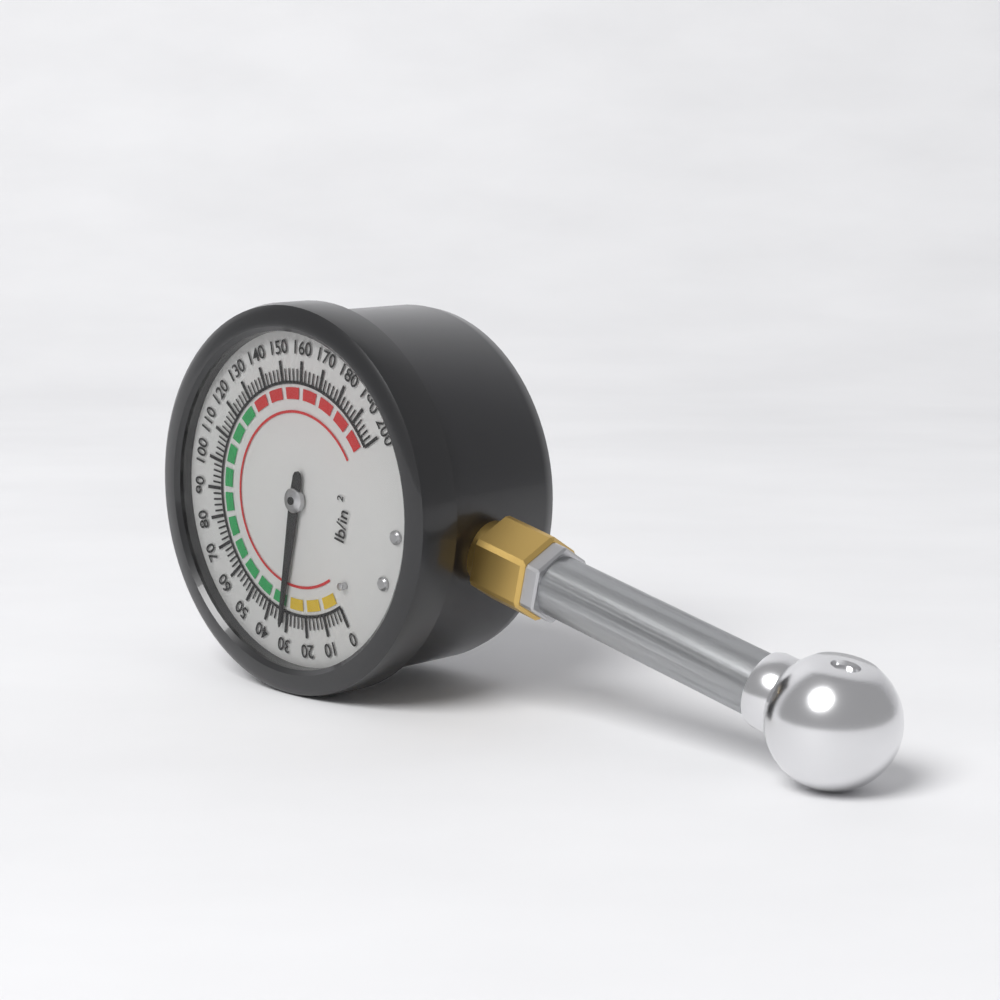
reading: 32 psi
